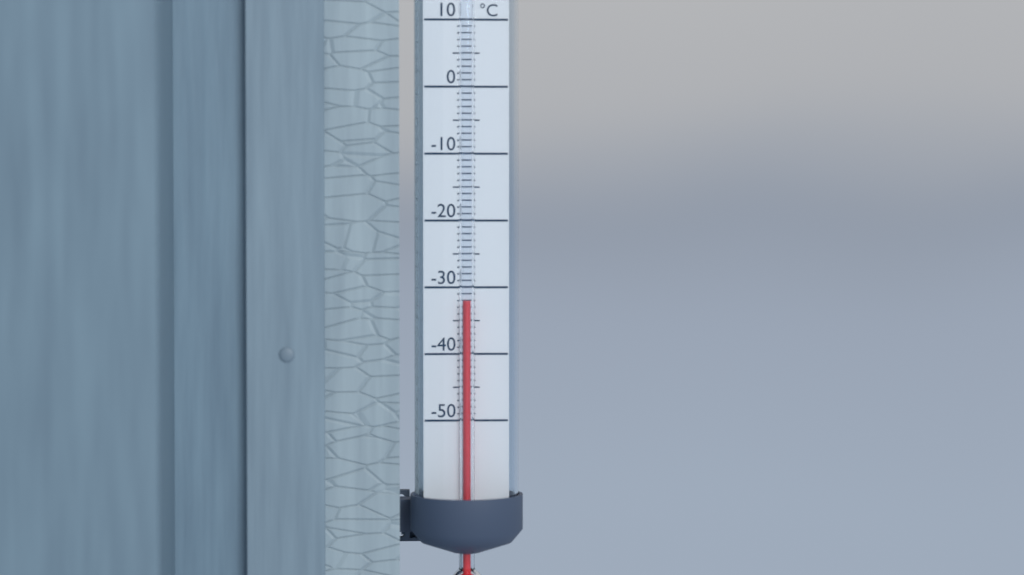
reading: -32 °C
